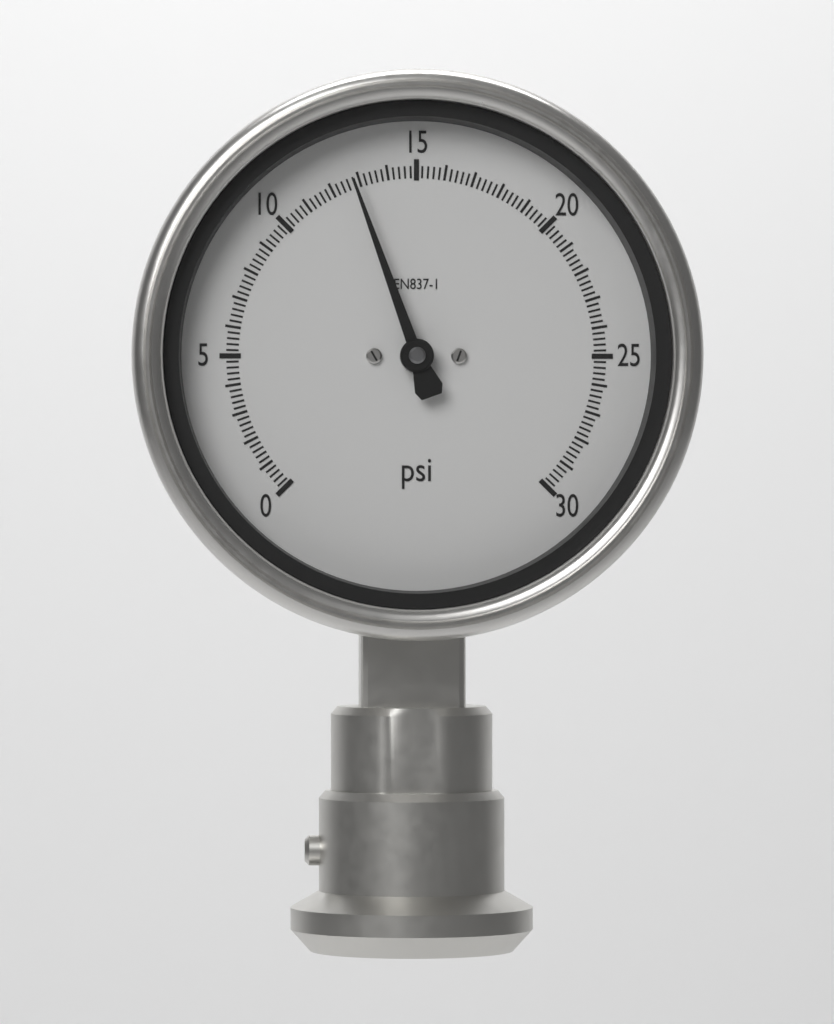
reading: 12.8 psi
